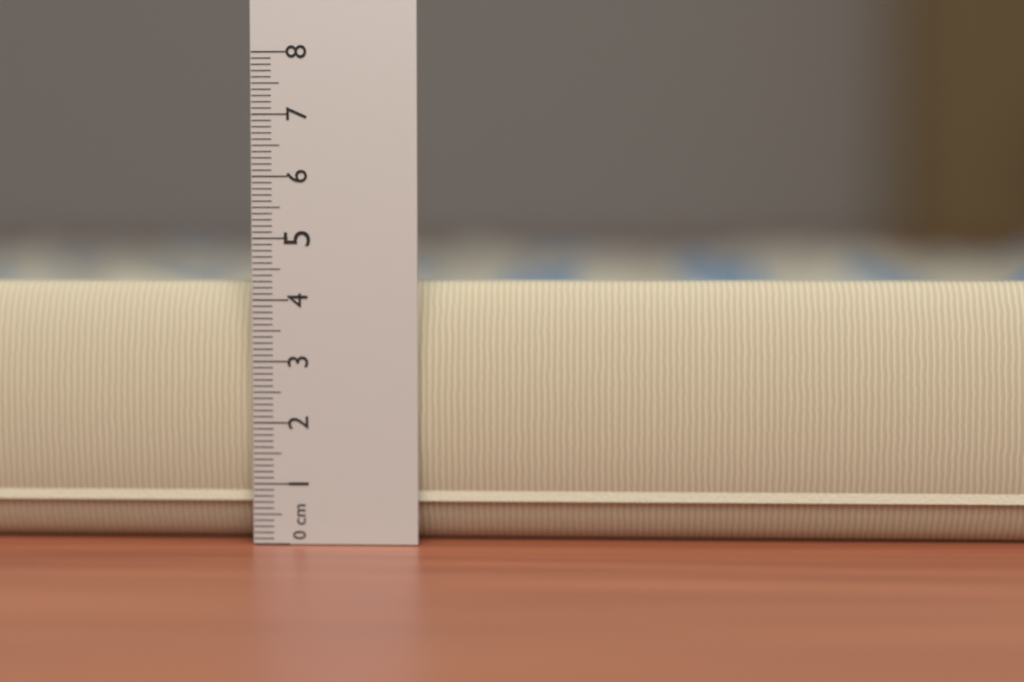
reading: 4.3 cm
